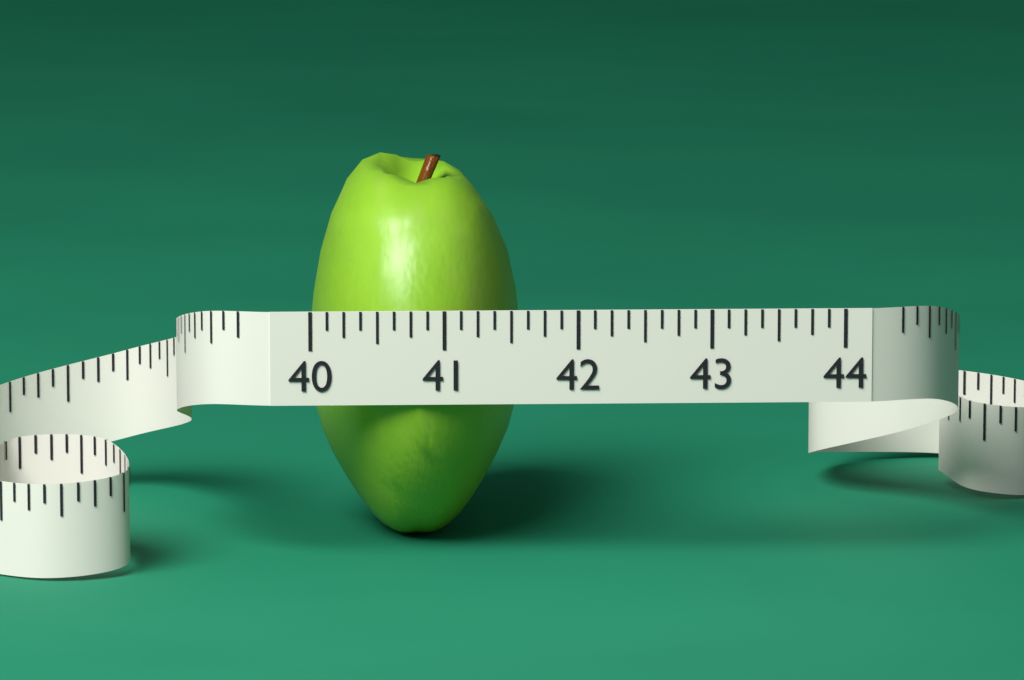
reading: 41.625 (no unit)
